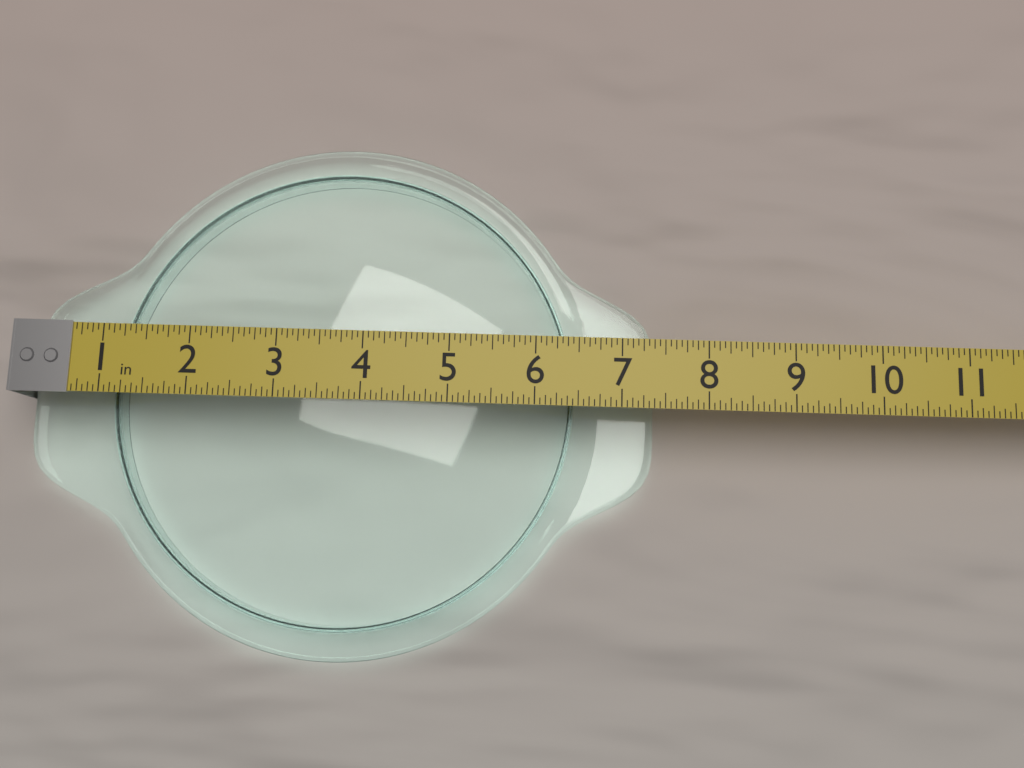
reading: 7.4375 in
